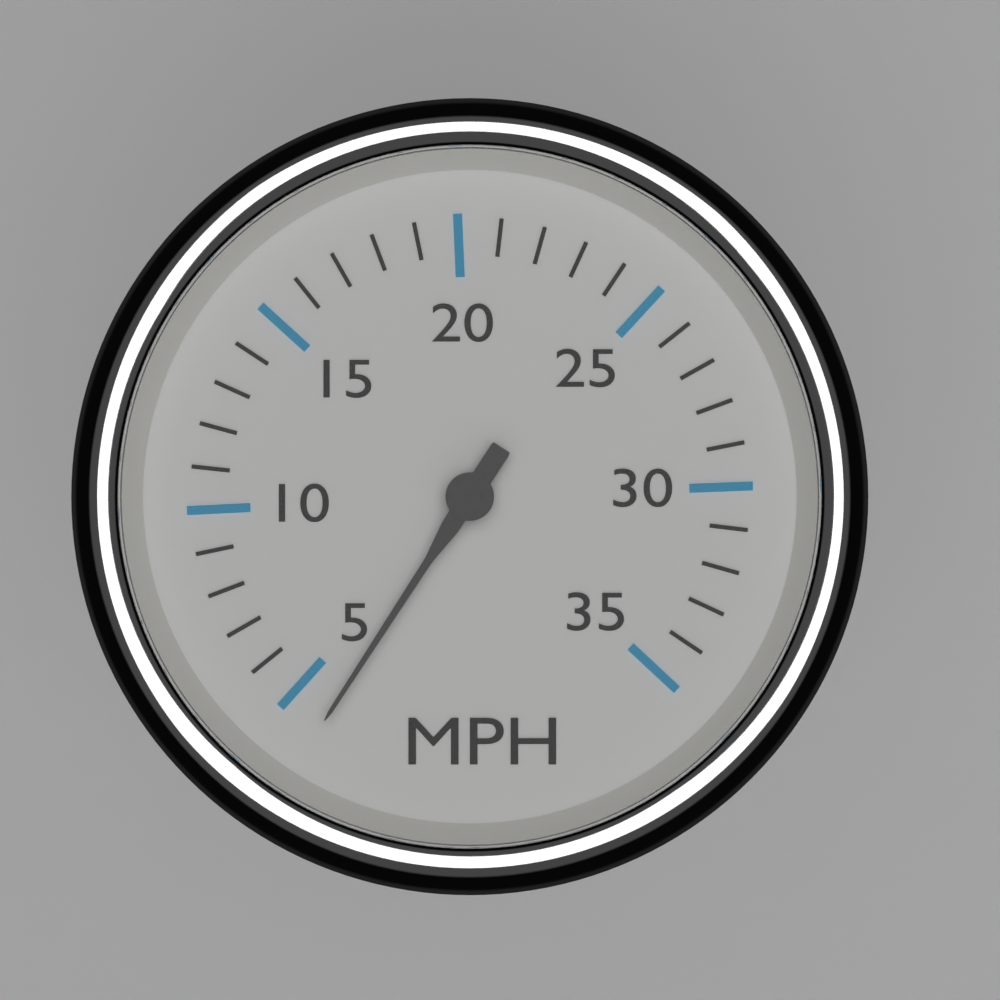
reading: 4 MPH
